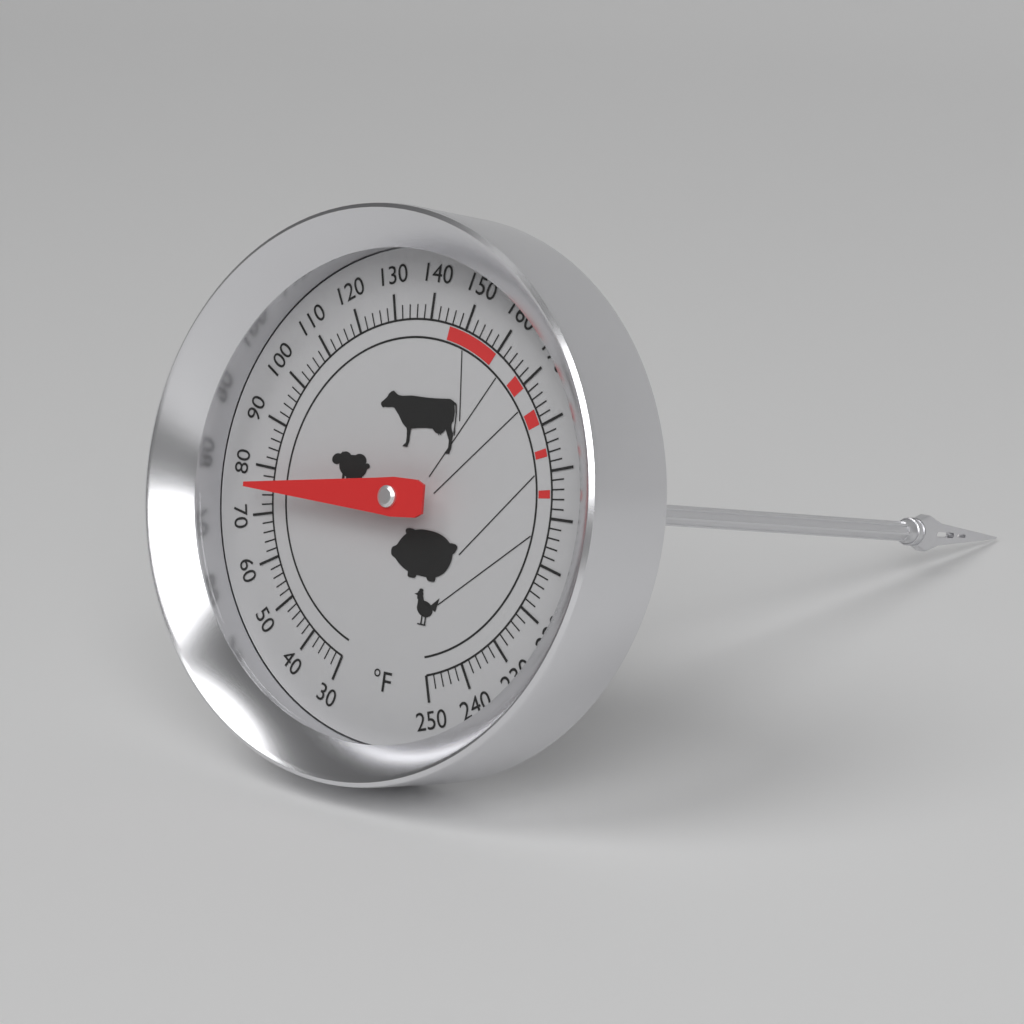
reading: 76 °F
